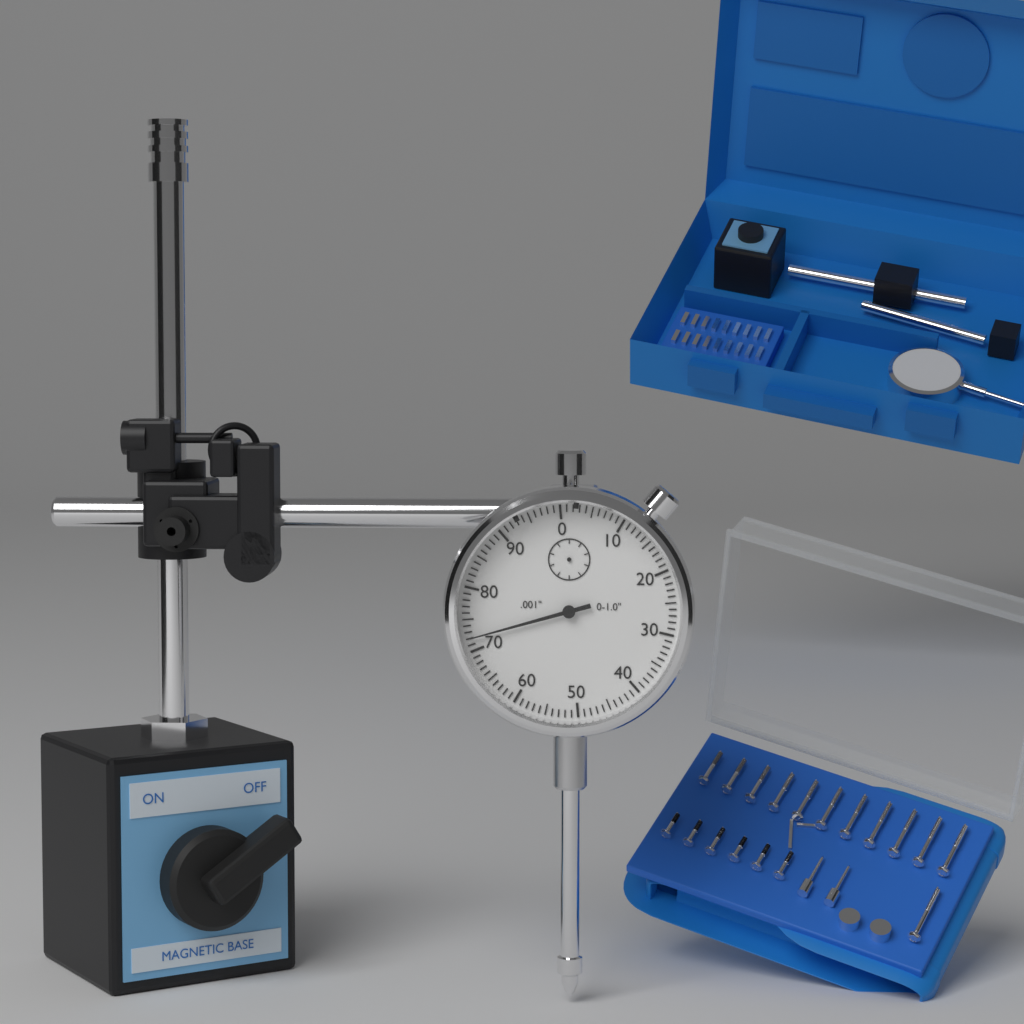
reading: 0.072 in
